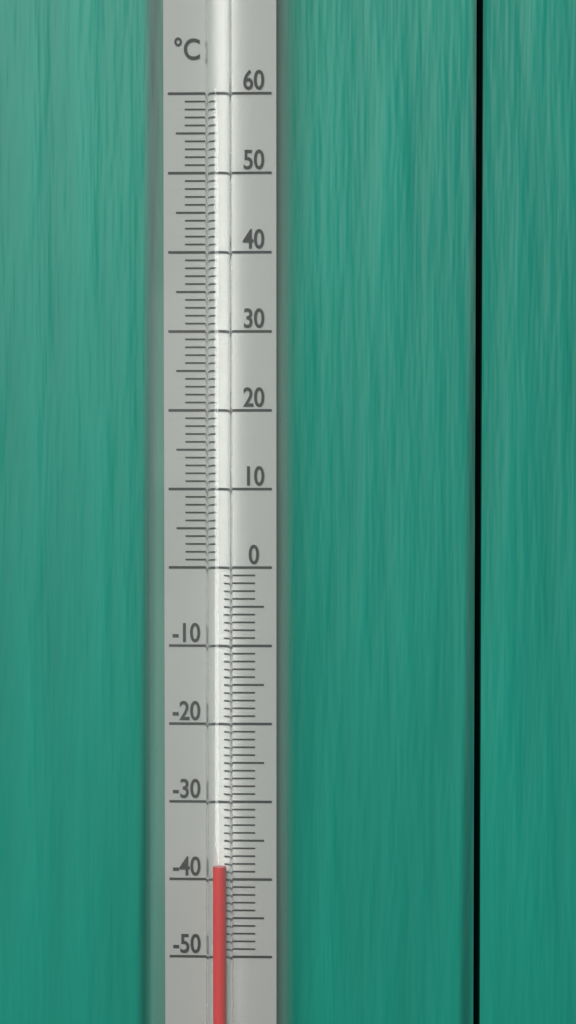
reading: -38 °C
